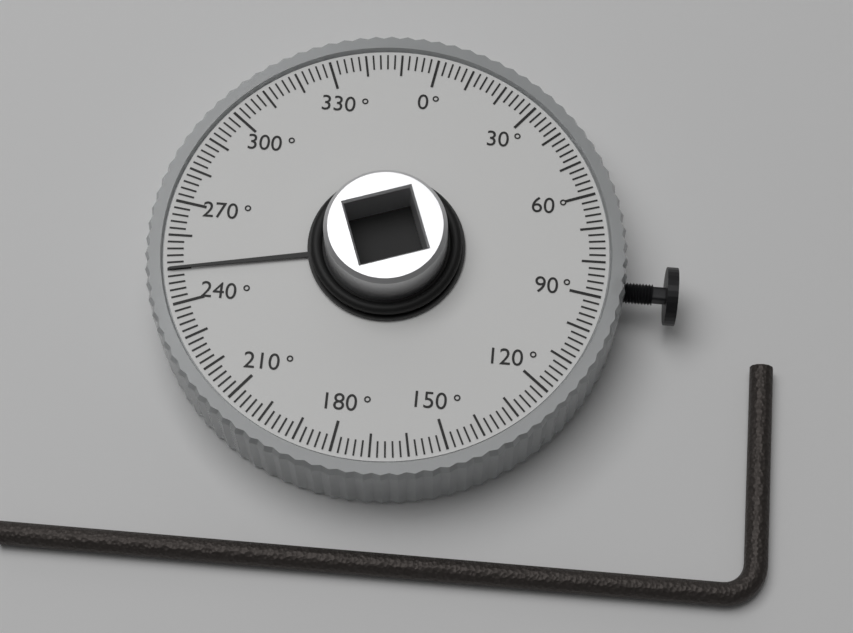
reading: 250 °
